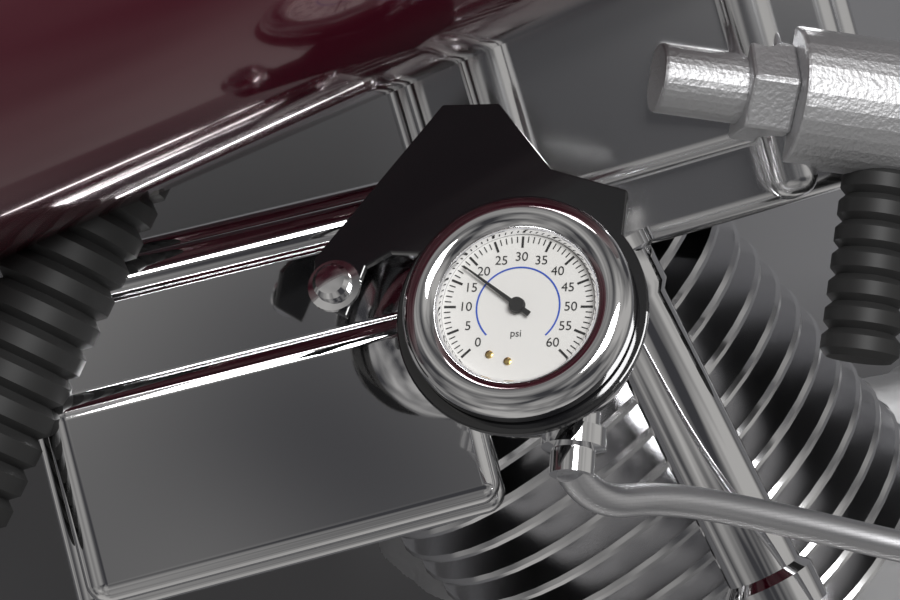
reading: 18 psi
